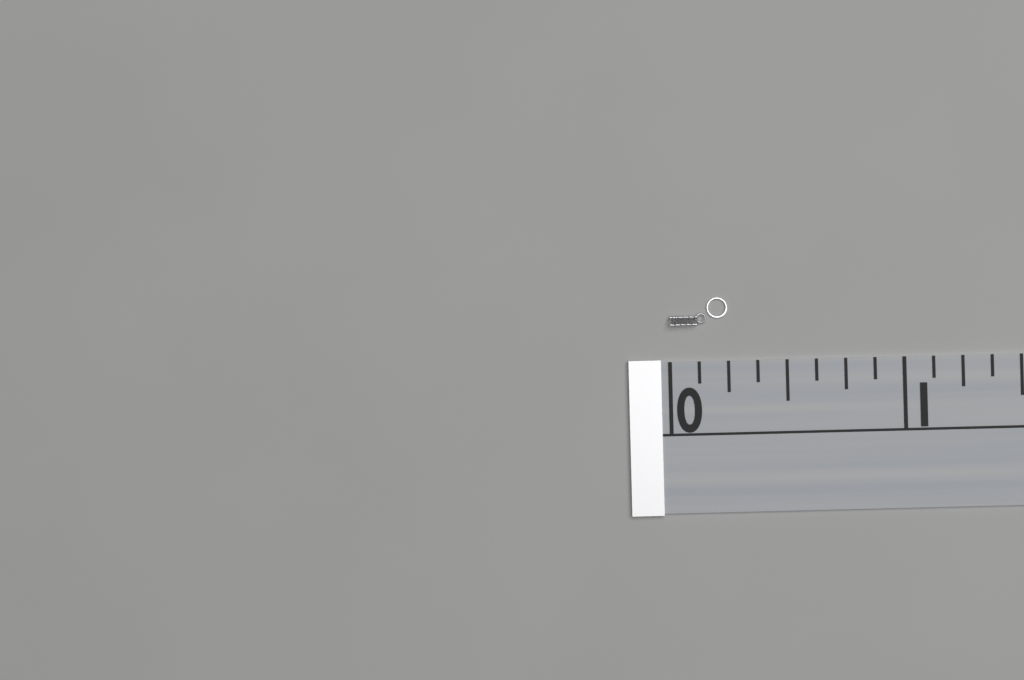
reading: 0.250 (no unit)
